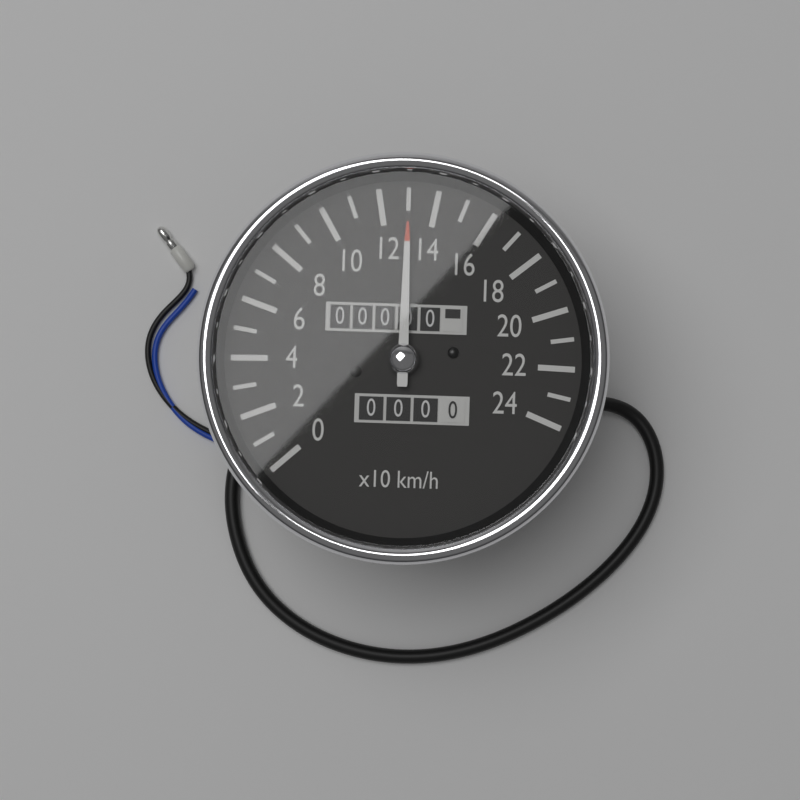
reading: 130 km/h
